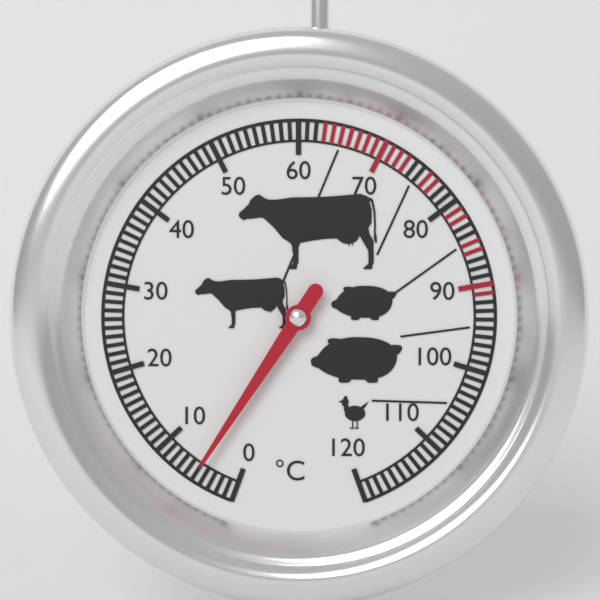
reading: 5 °C
